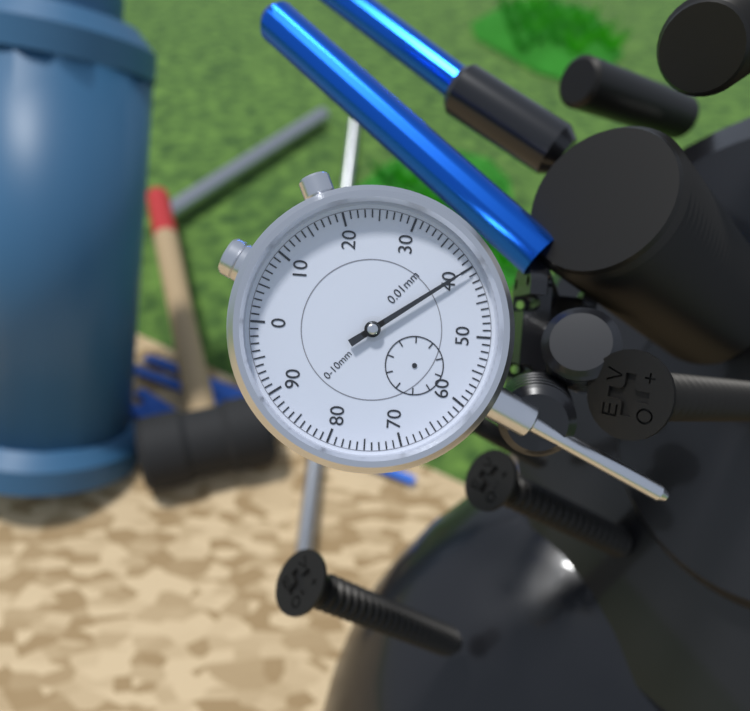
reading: 0.40 mm
